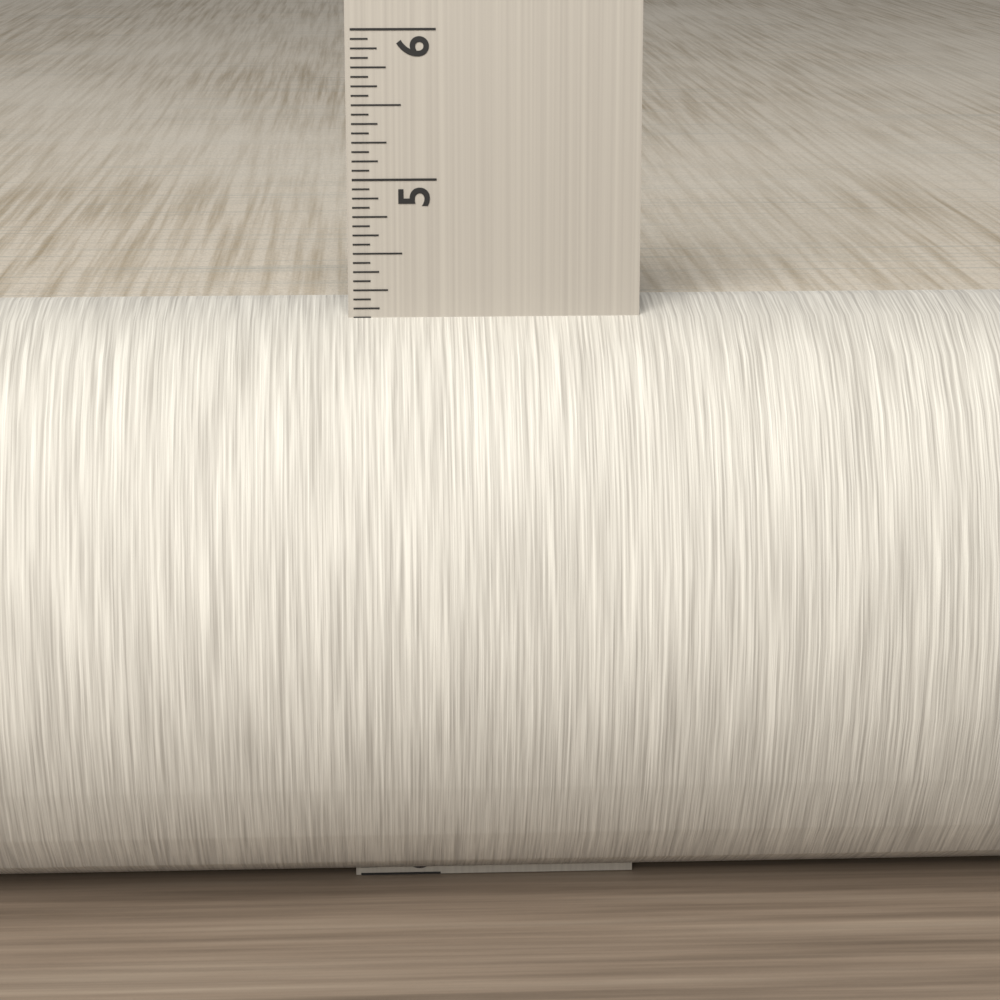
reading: 4.1250 in
